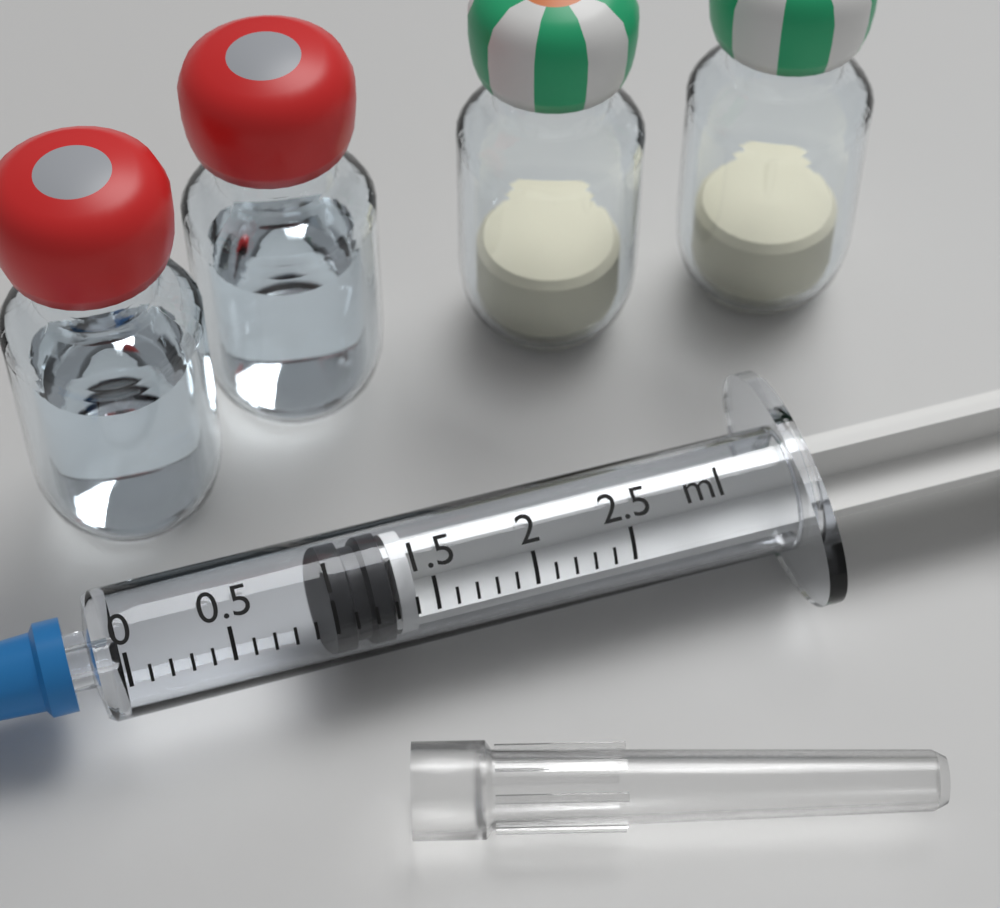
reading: 1.0 ml
